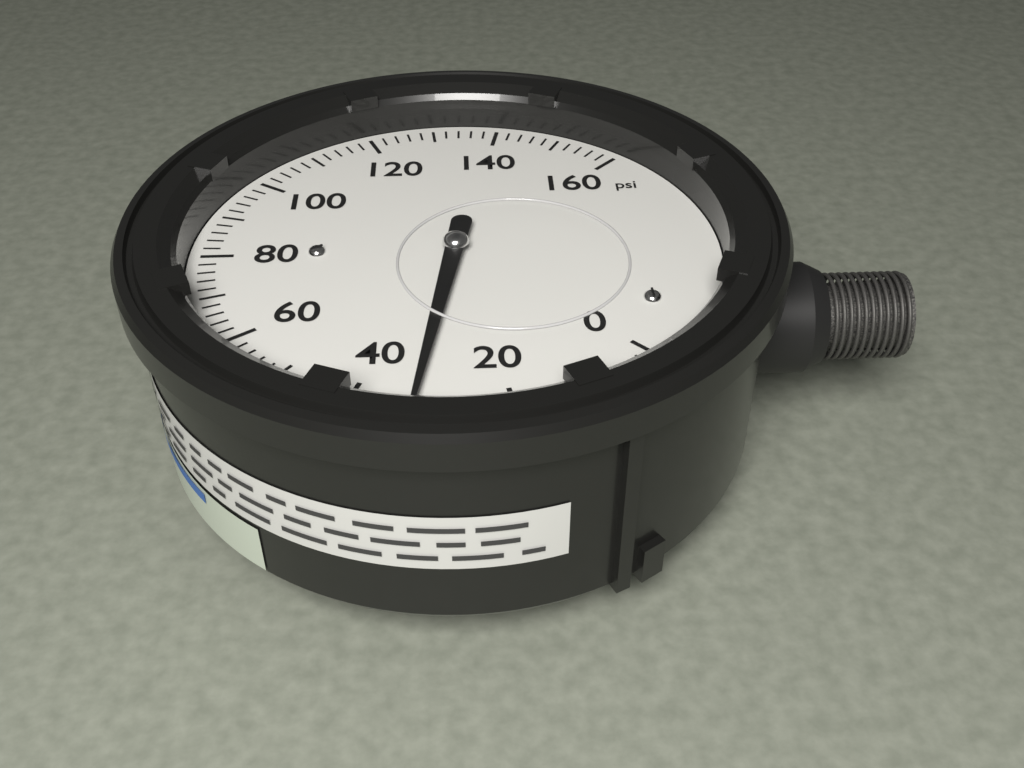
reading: 32 psi
